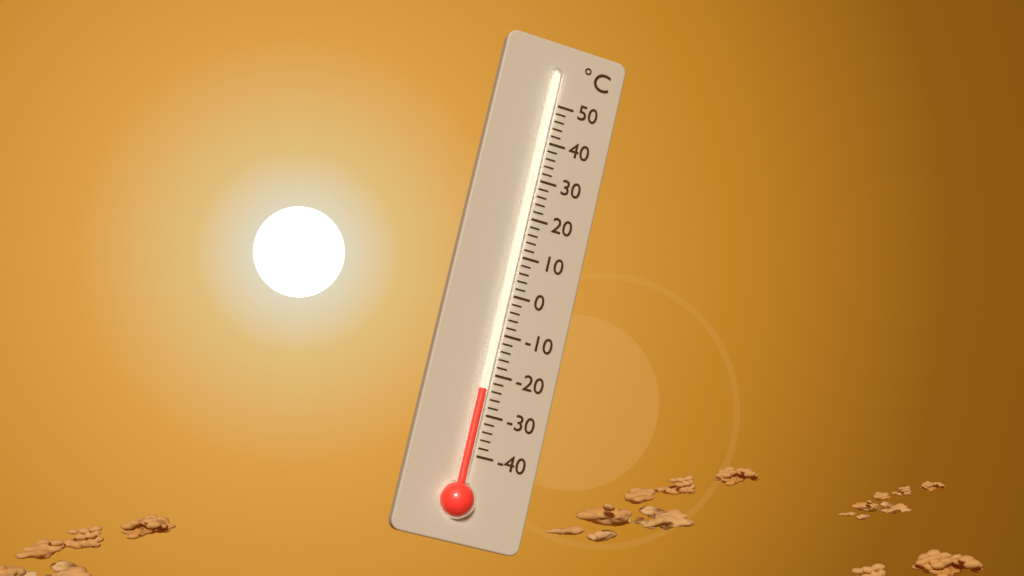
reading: -24 °C
